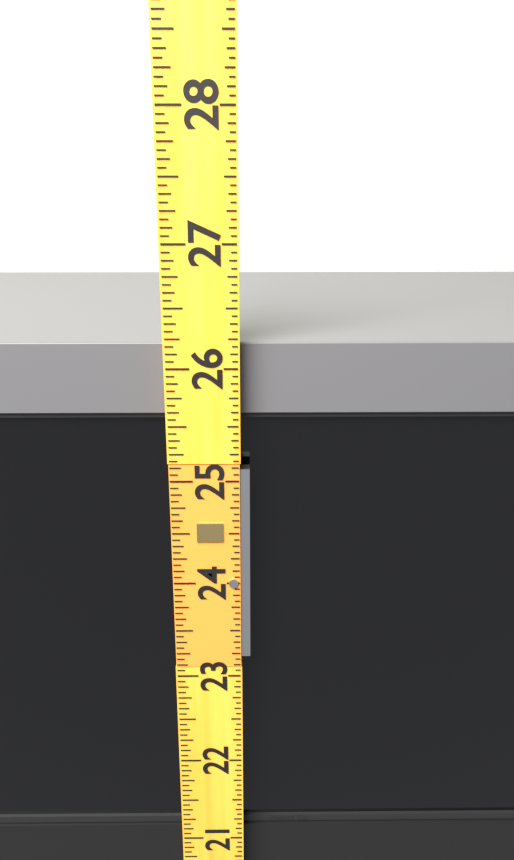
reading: 26.1875 (no unit)
